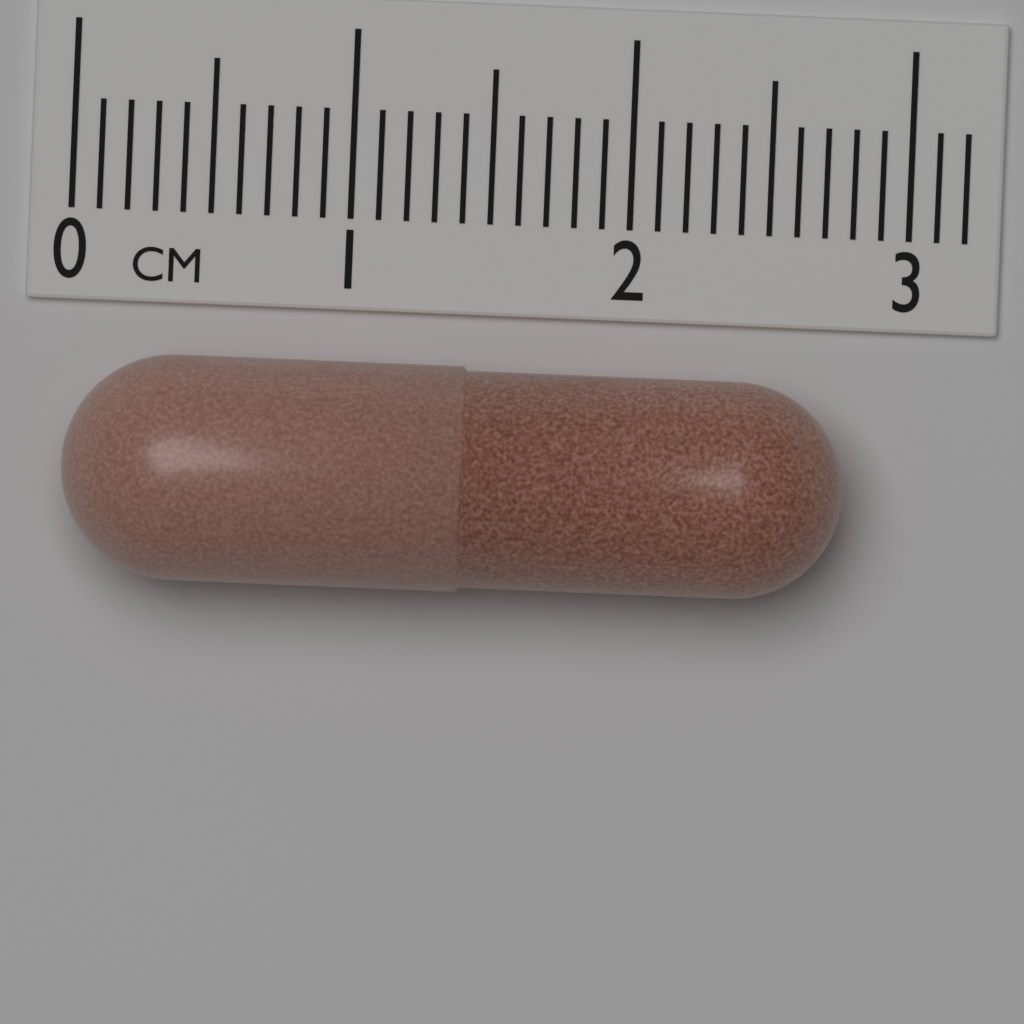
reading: 2.8 cm
